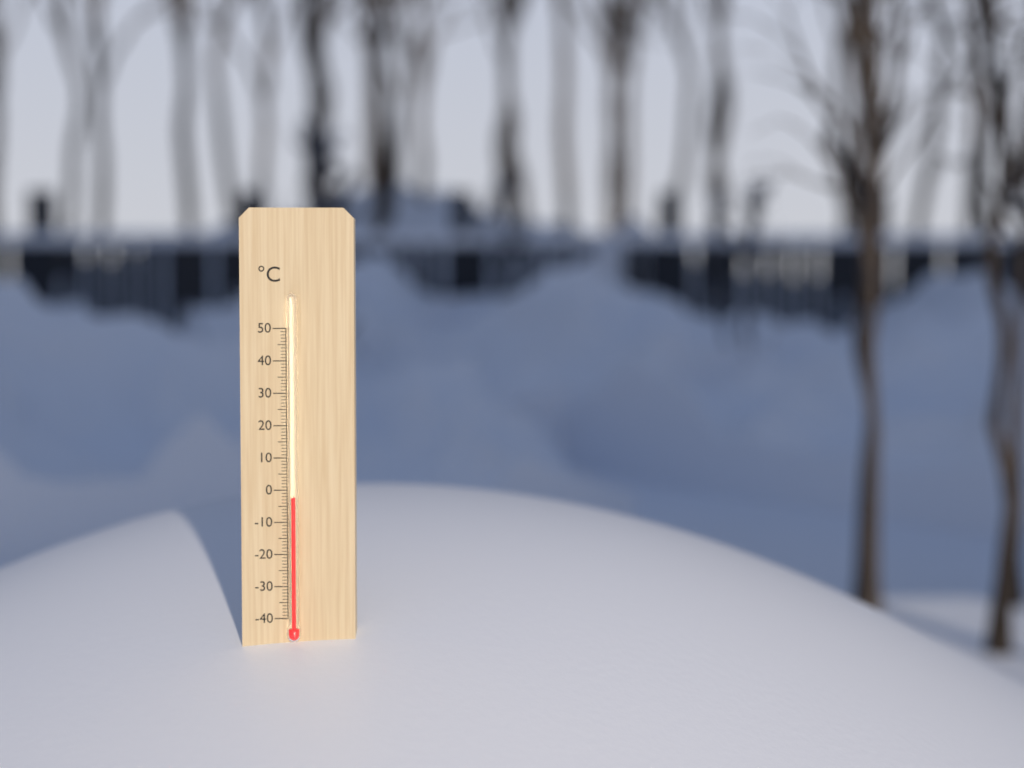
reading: -2 °C
